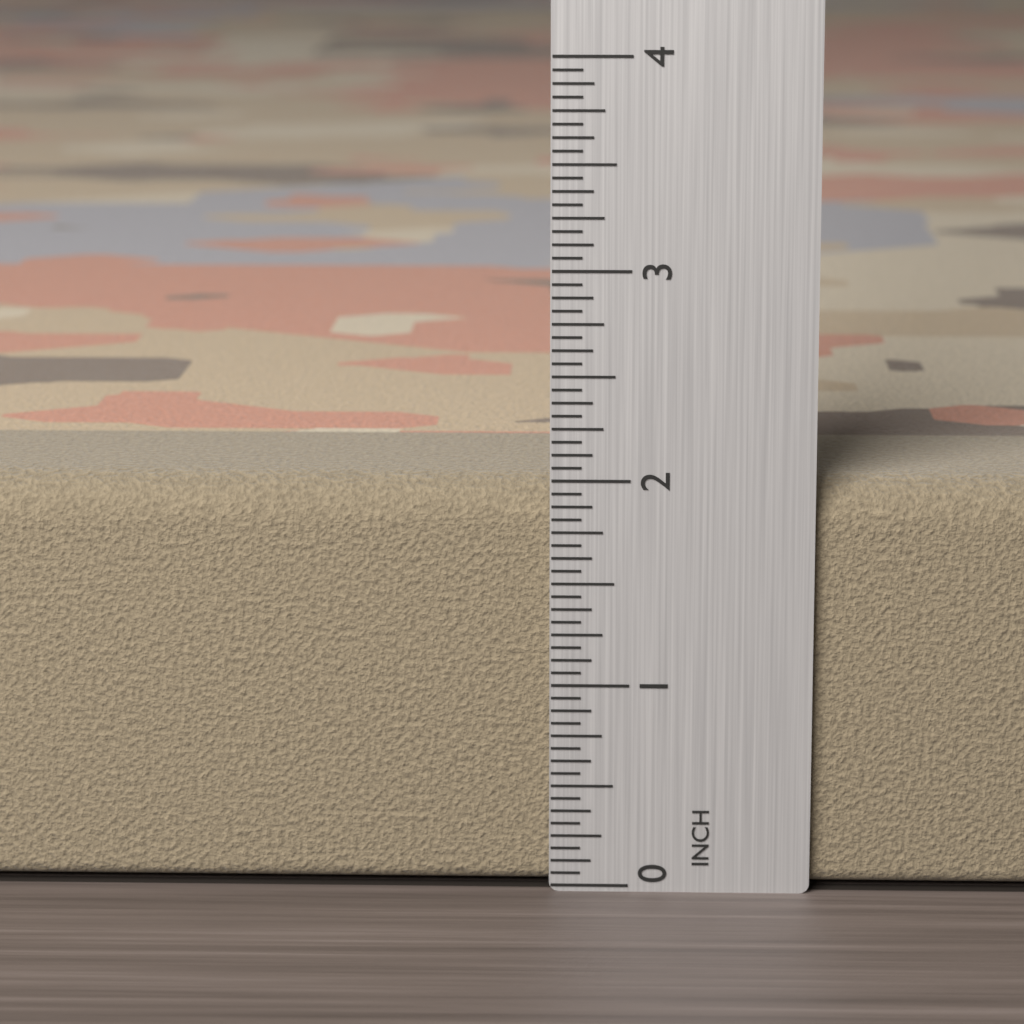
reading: 2.0000 in
